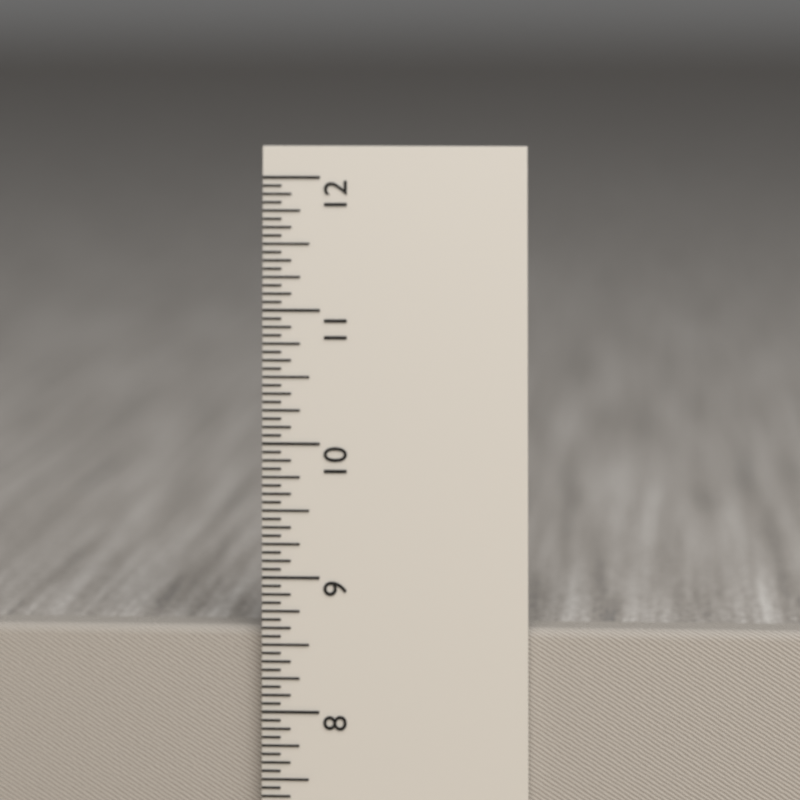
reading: 8.6250 in
